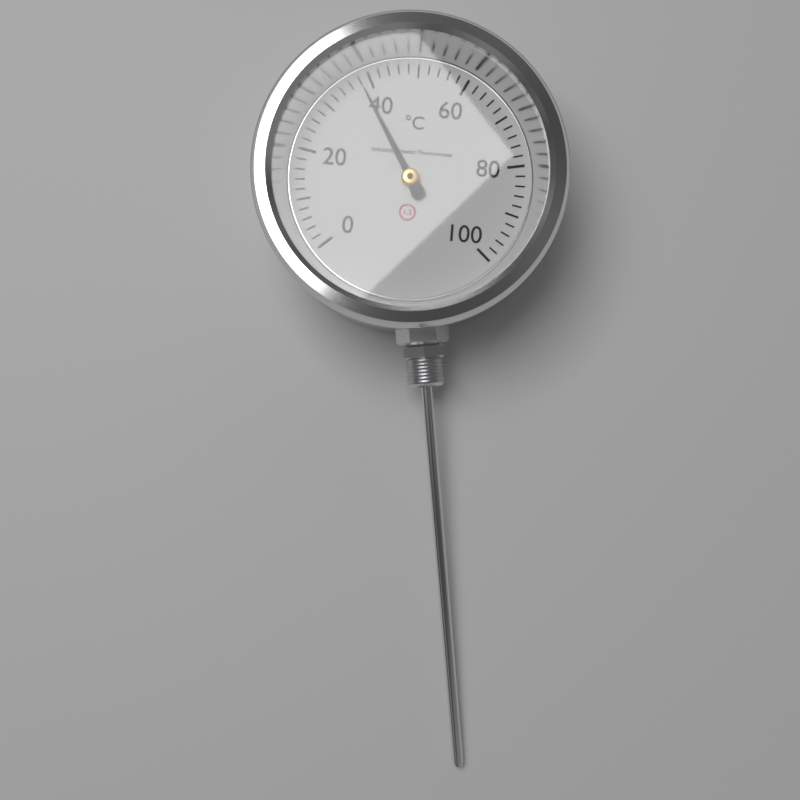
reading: 38 °C
